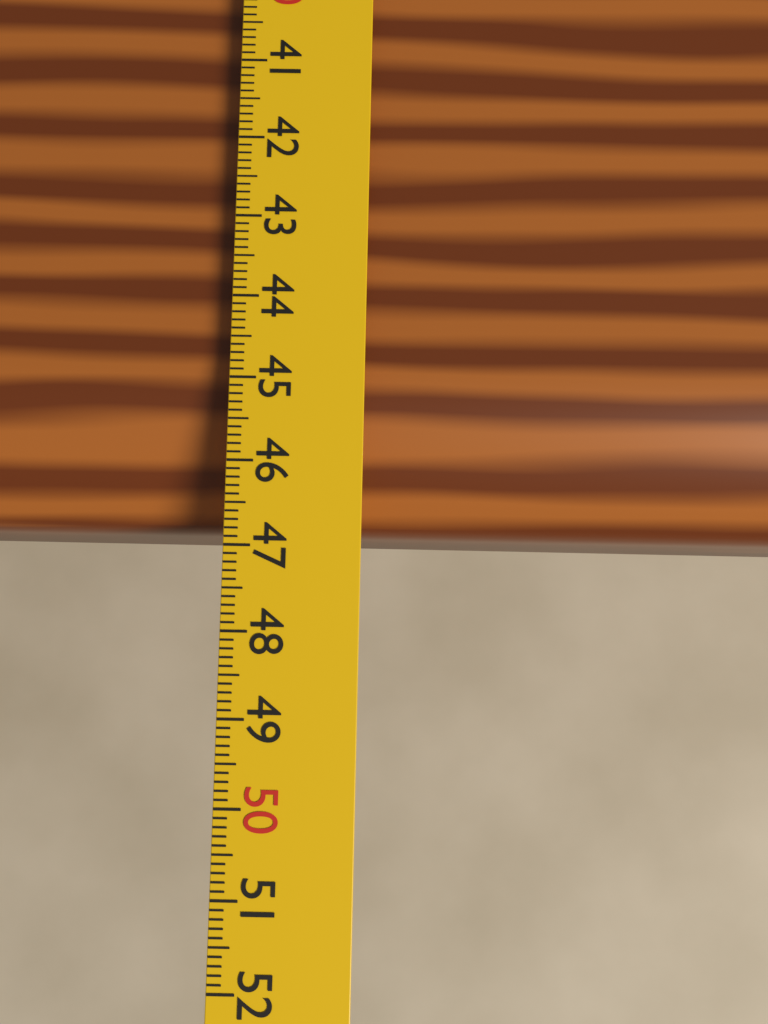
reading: 46.8 cm
